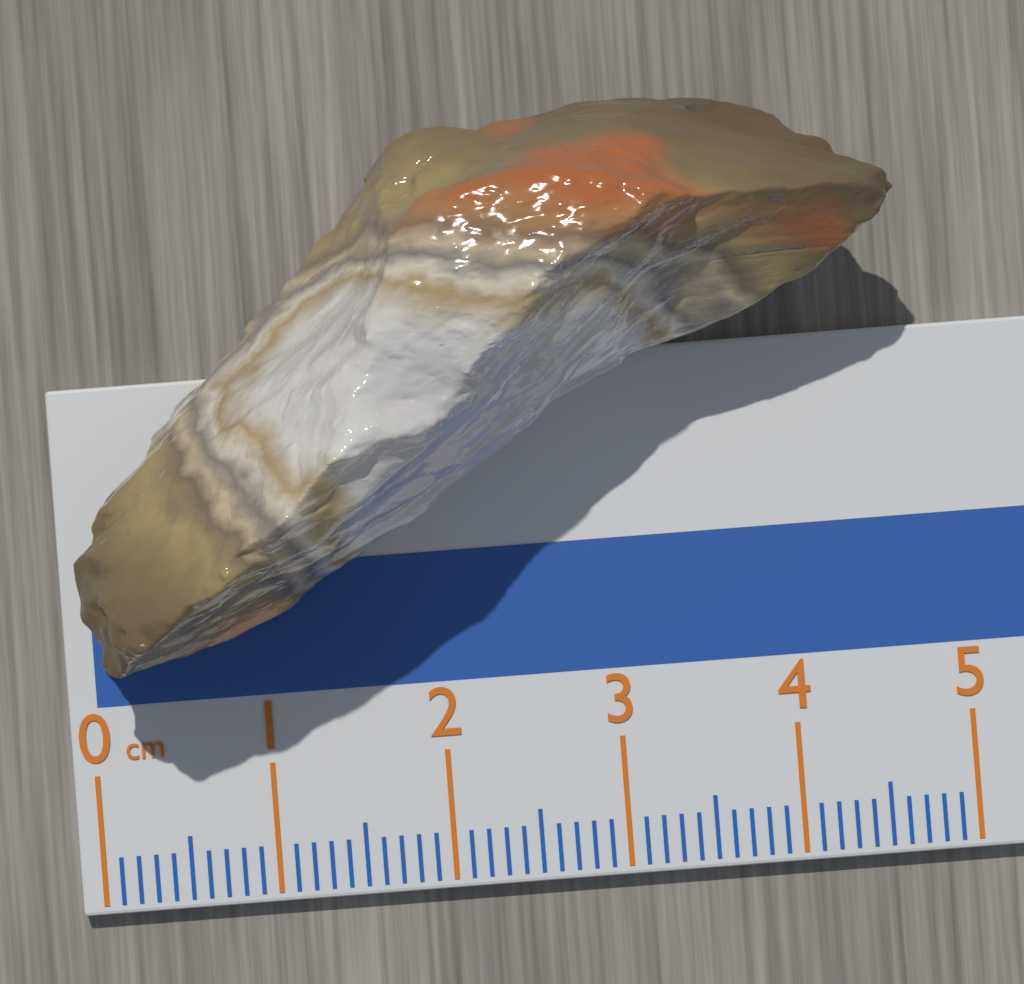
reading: 4.7 cm
